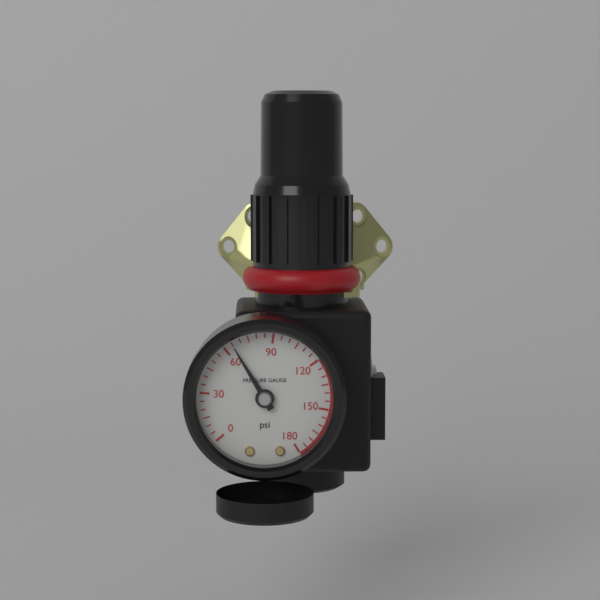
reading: 65 psi
